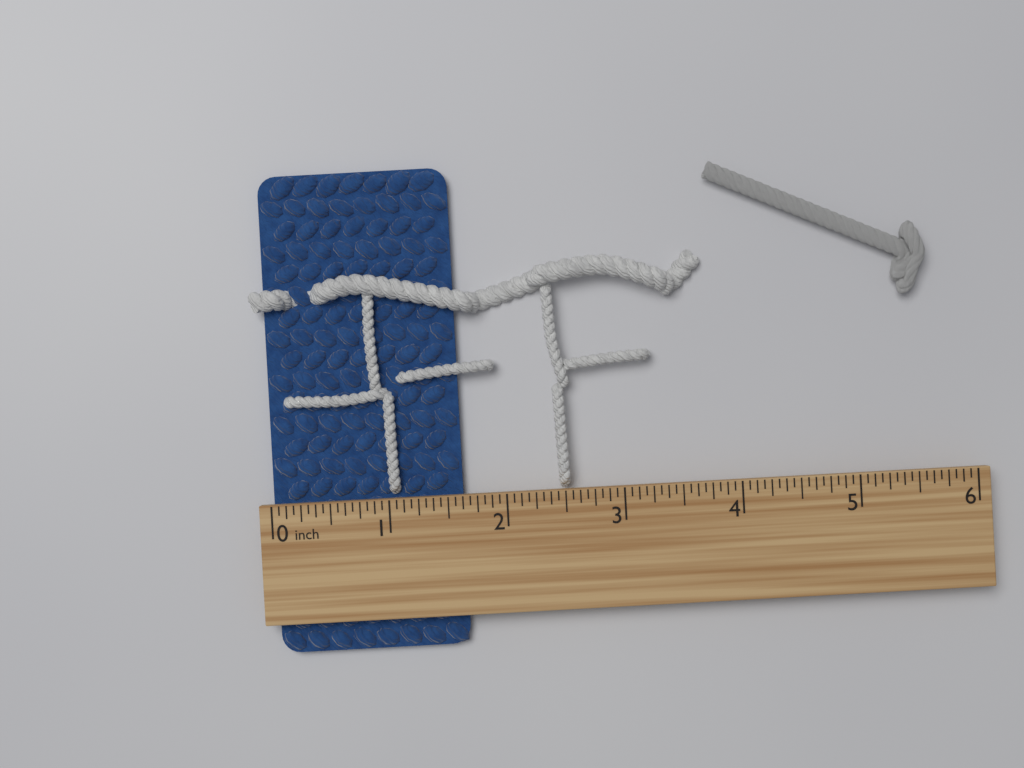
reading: 1.6250 inch
